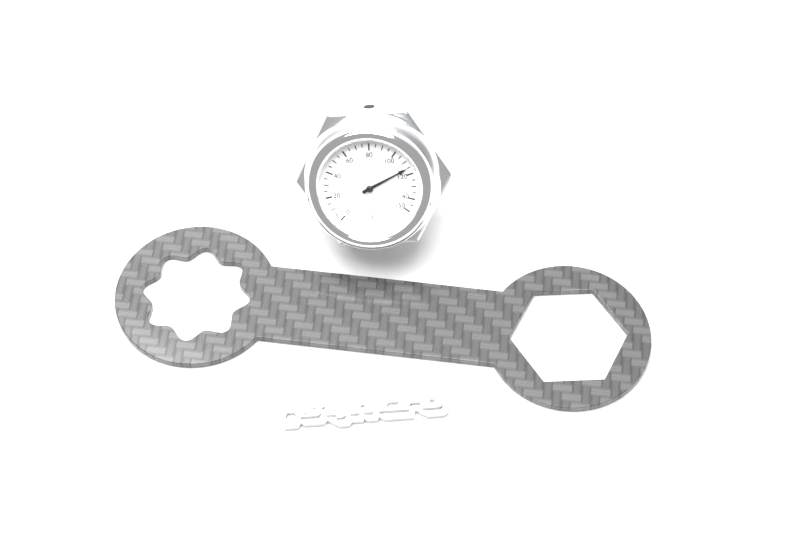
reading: 115 °C
